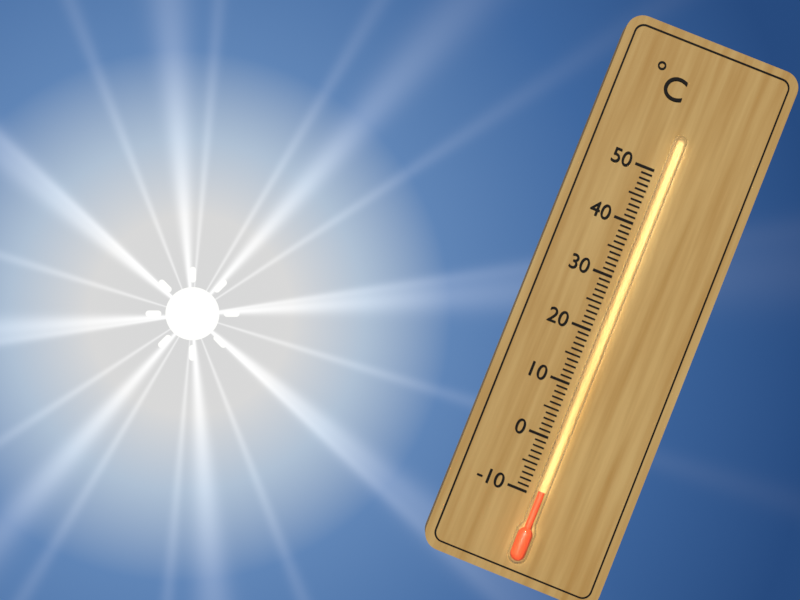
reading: -9 °C
